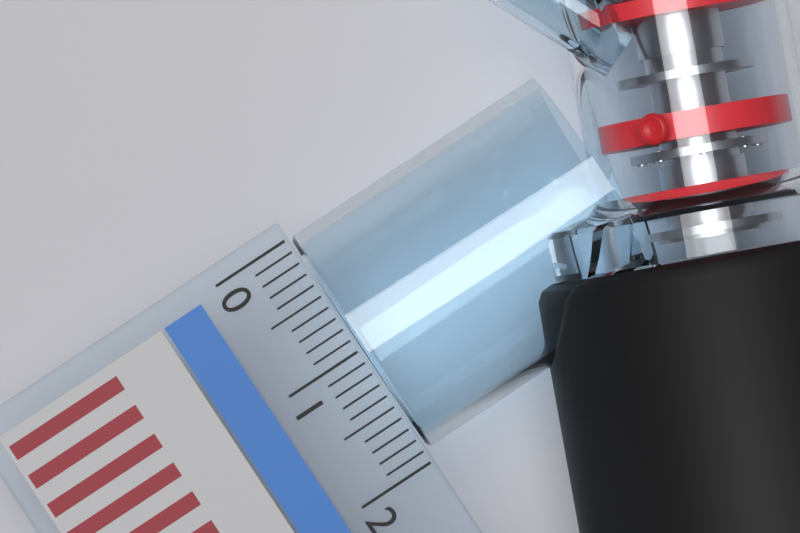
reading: 1.9 (no unit)
